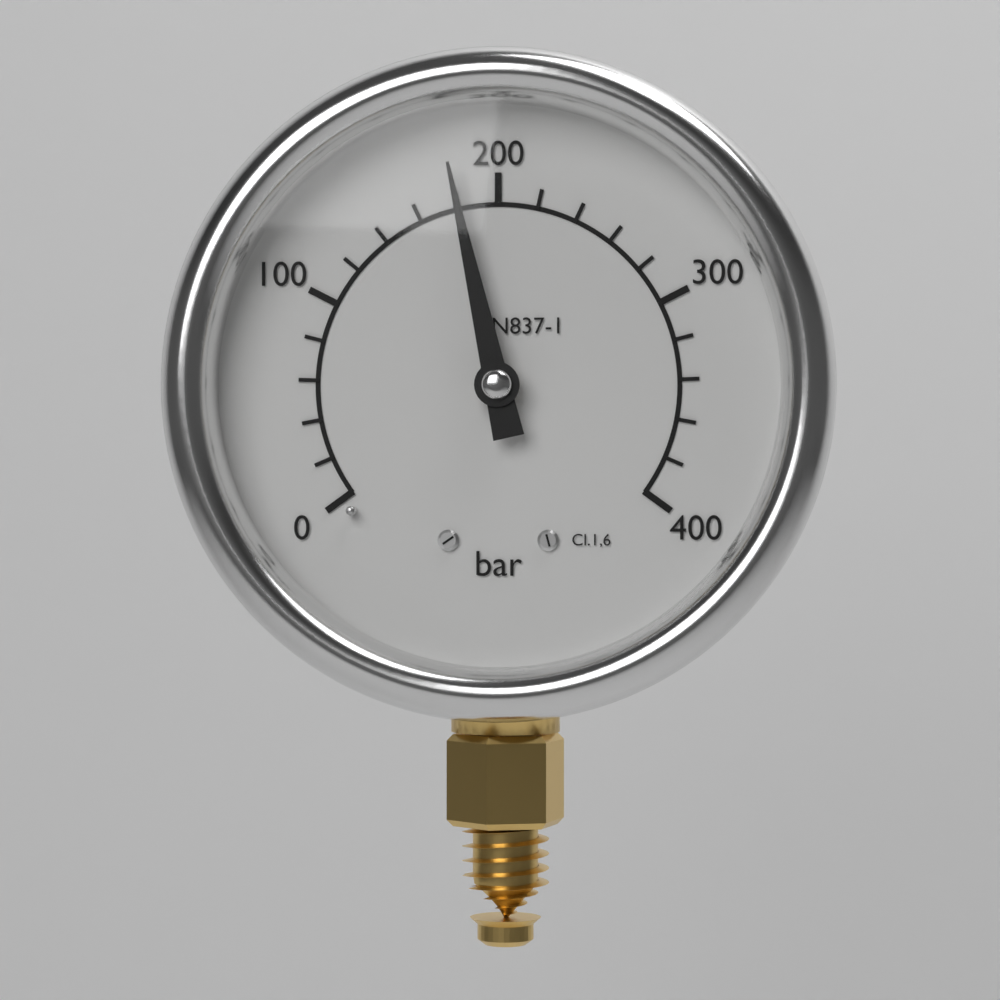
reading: 180 bar
